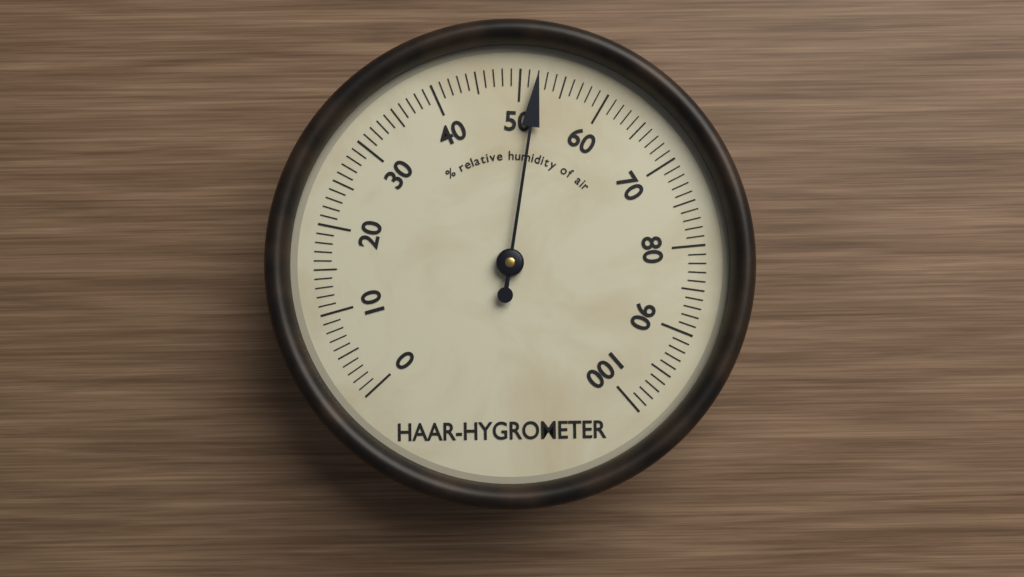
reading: 52 %
